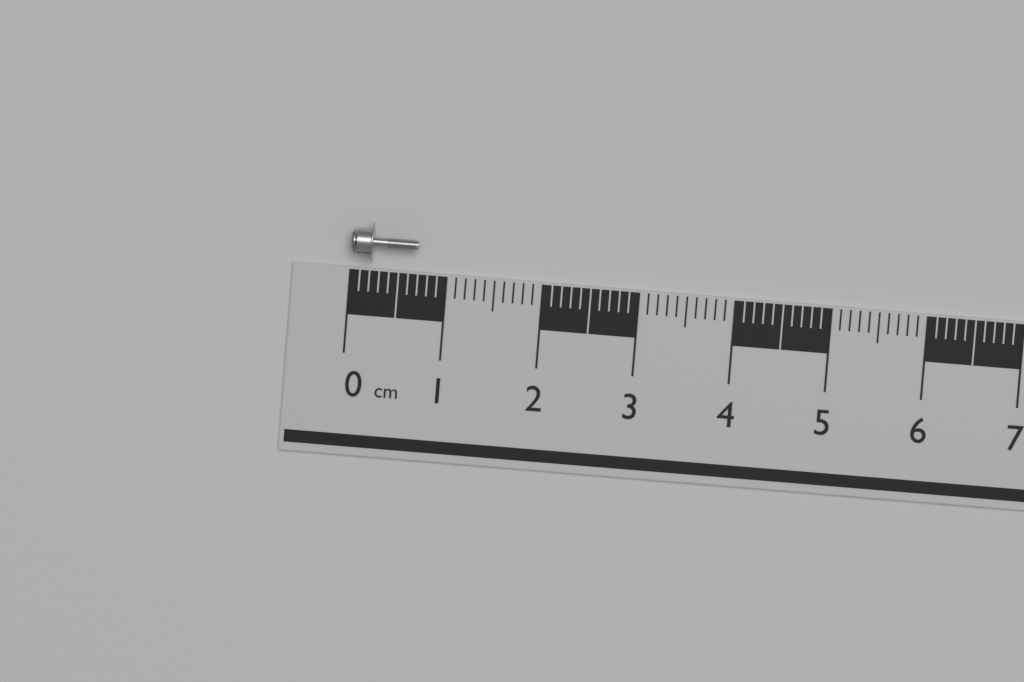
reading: 0.7 cm
